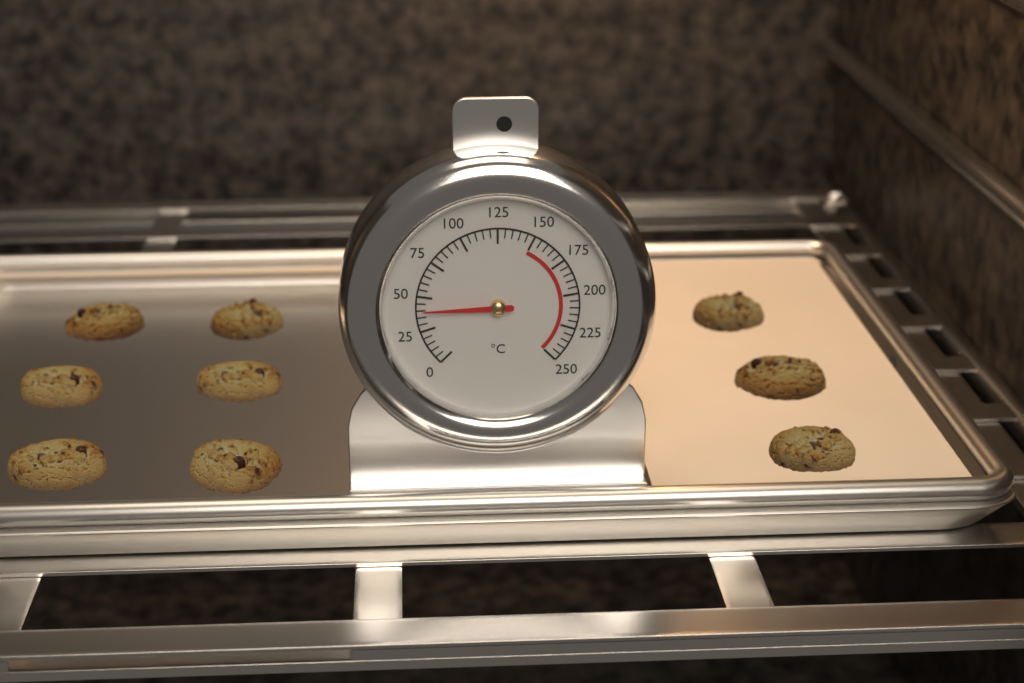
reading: 40 °C
